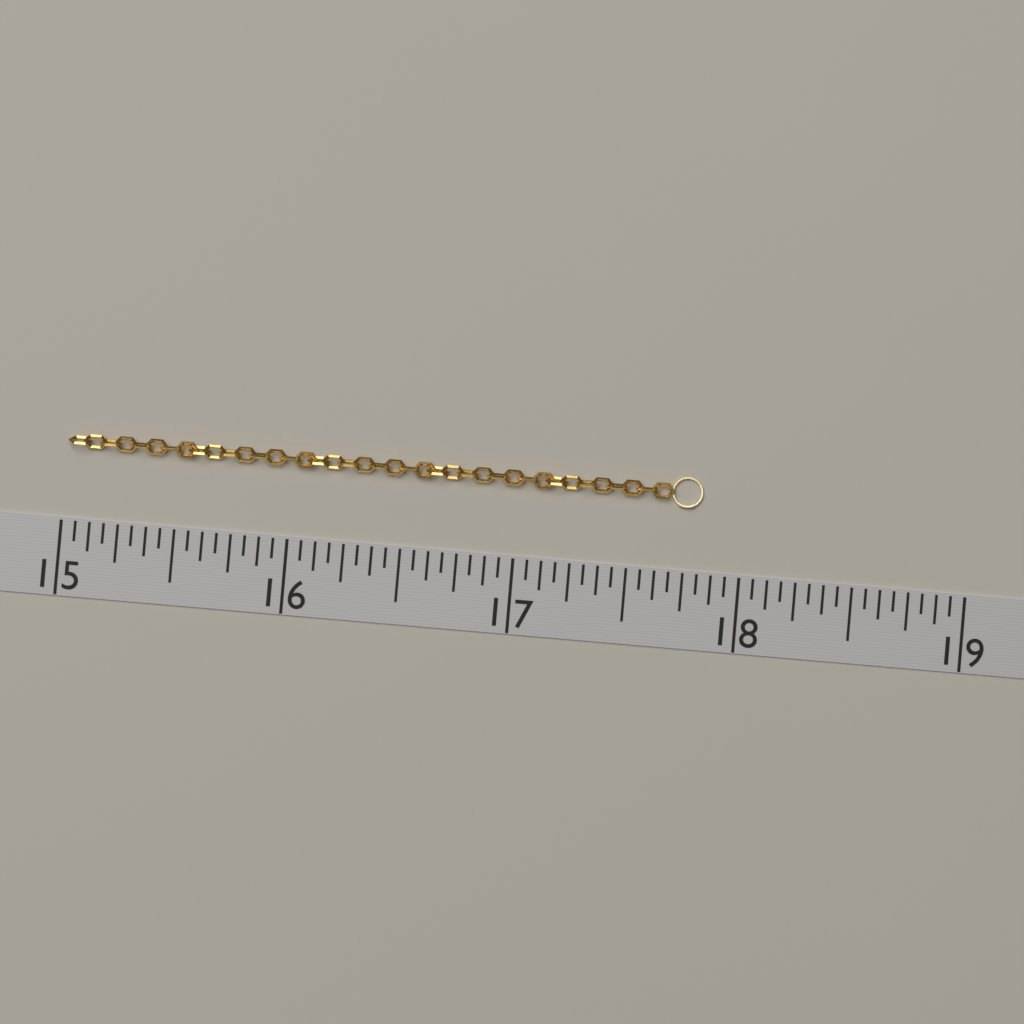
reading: 17.8125 (no unit)
